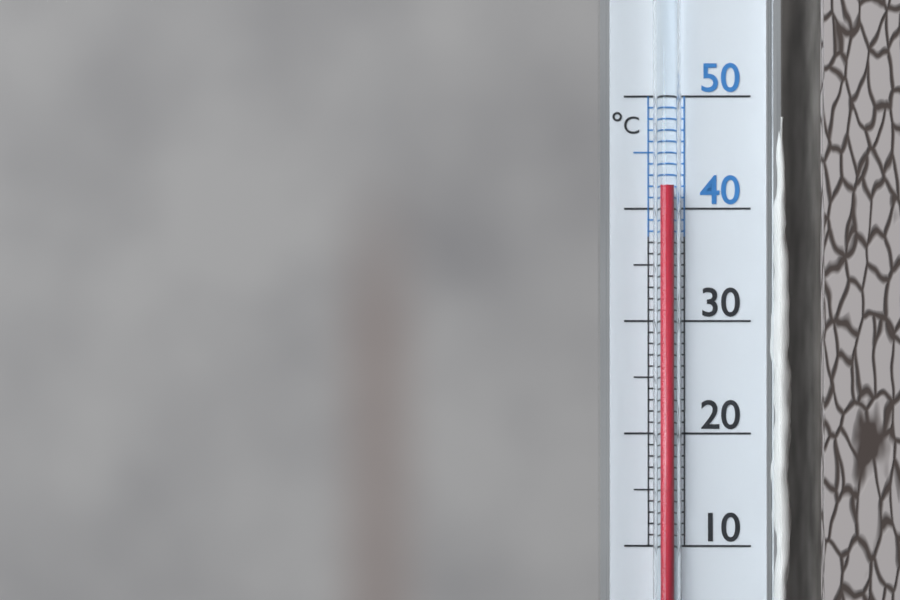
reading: 42 °C
